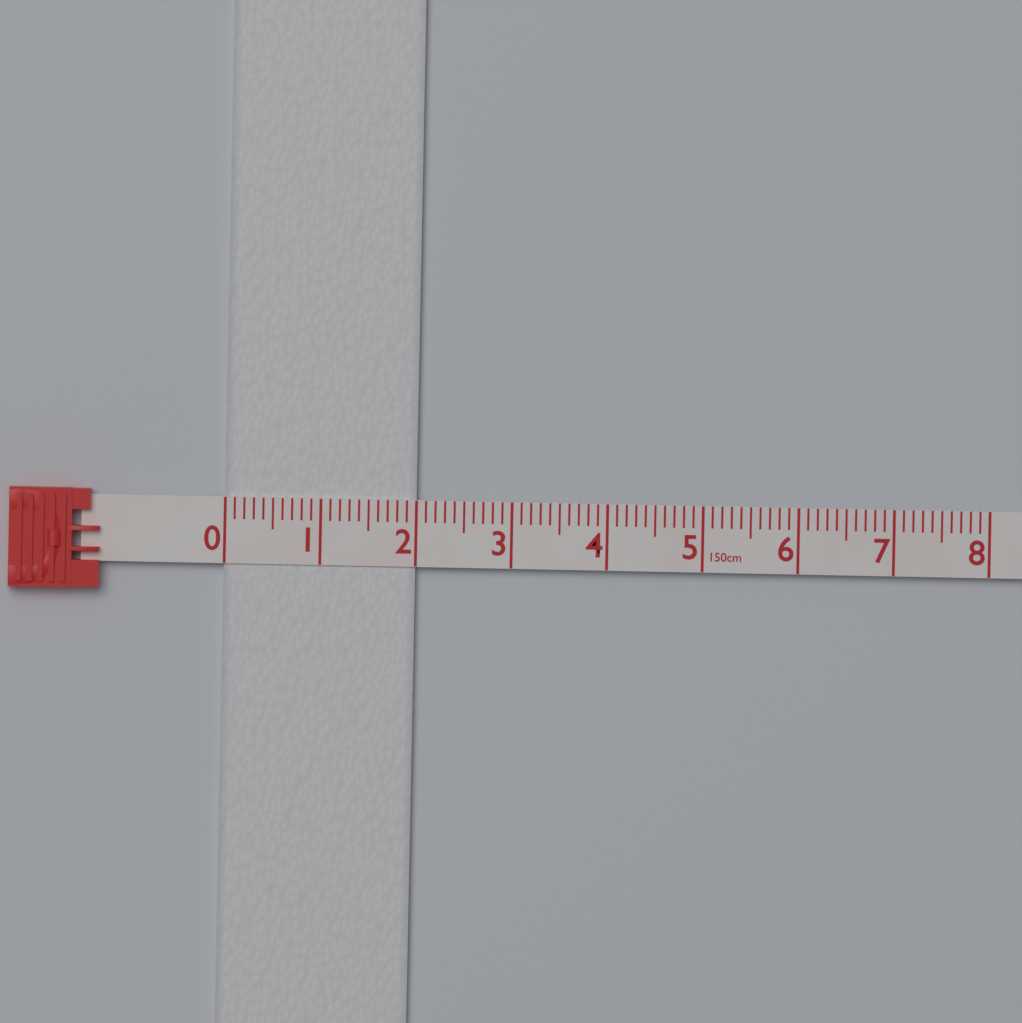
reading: 2.0 cm
